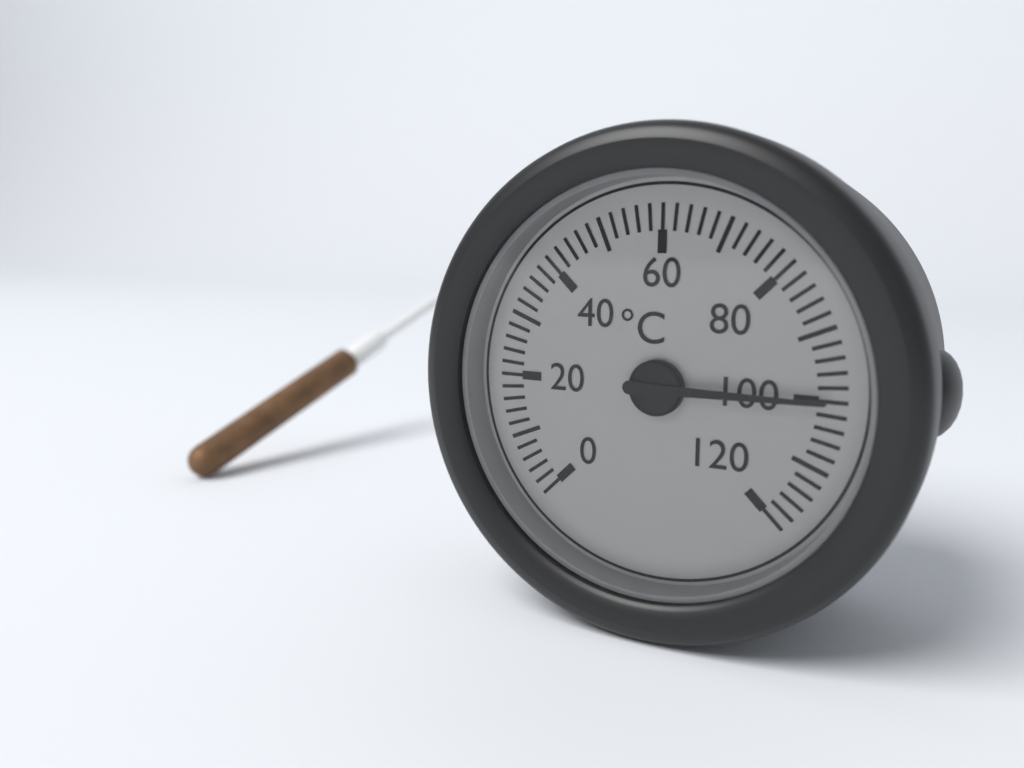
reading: 100 °C
